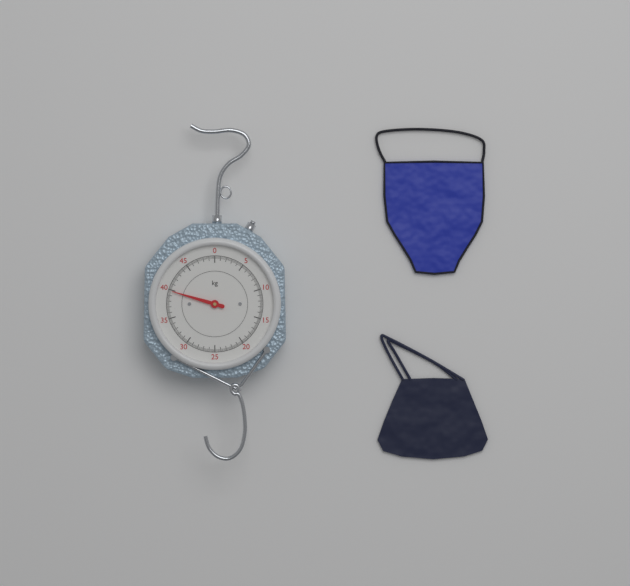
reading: 39.8 kg
